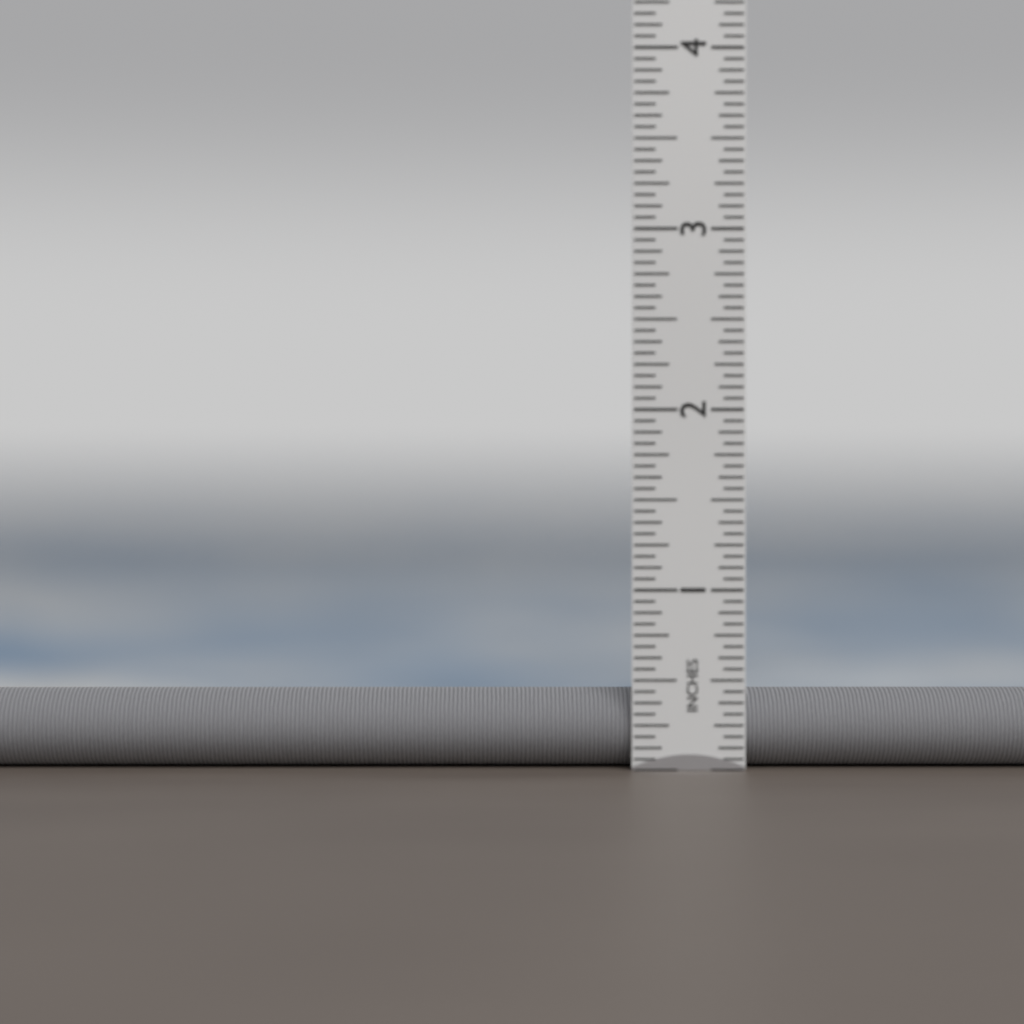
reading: 0.4375 in
